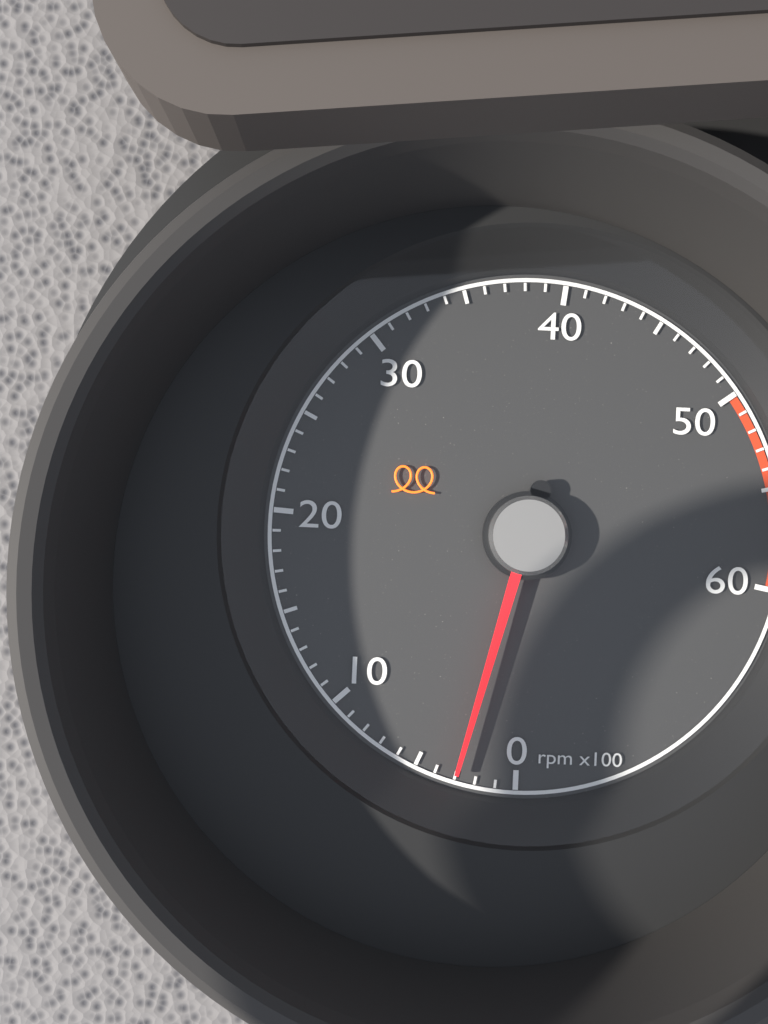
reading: 300 rpm
